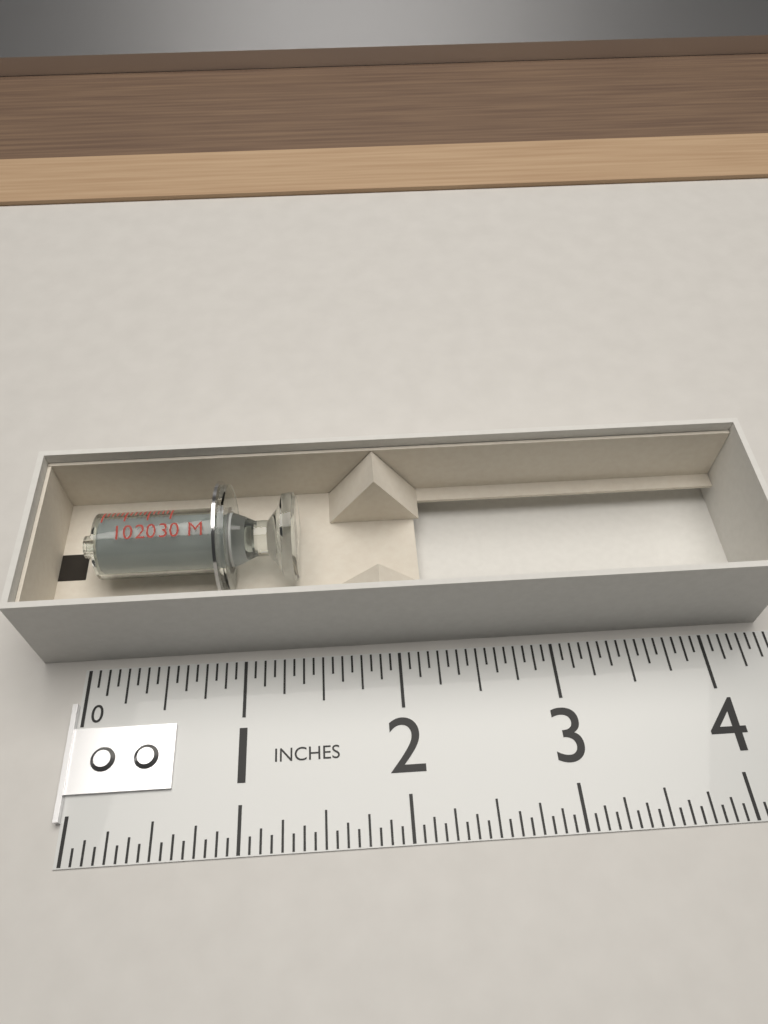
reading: 1.3750 in
